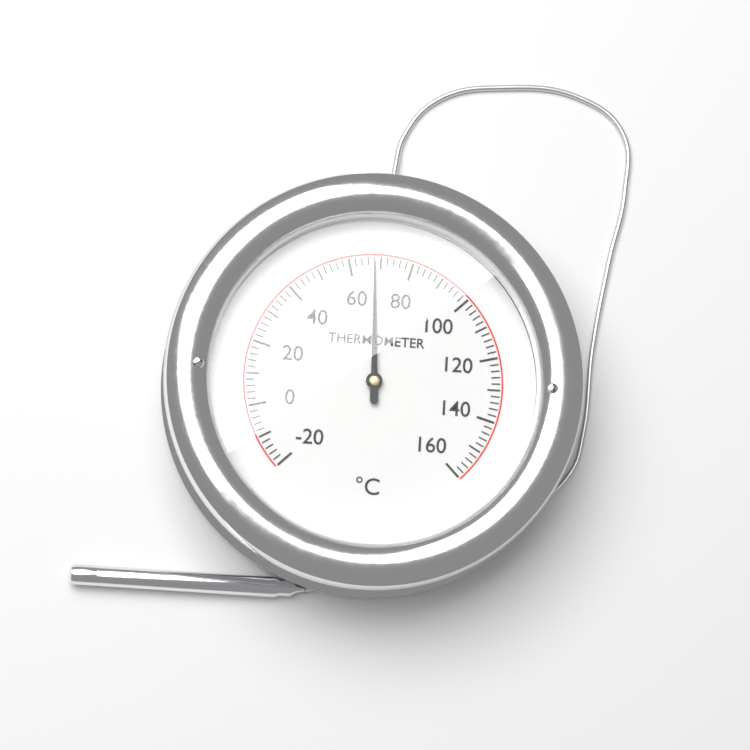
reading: 68 °C
